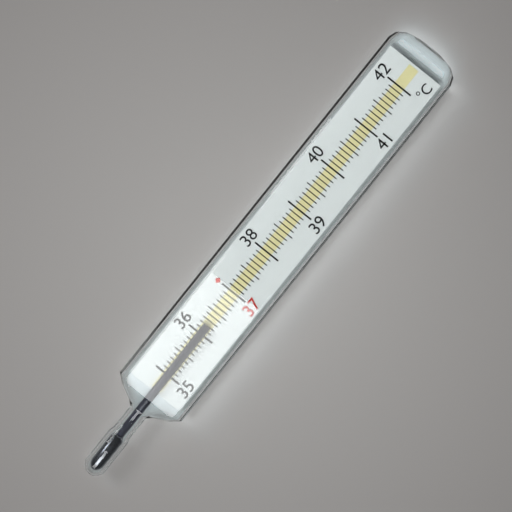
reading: 36.2 °C
